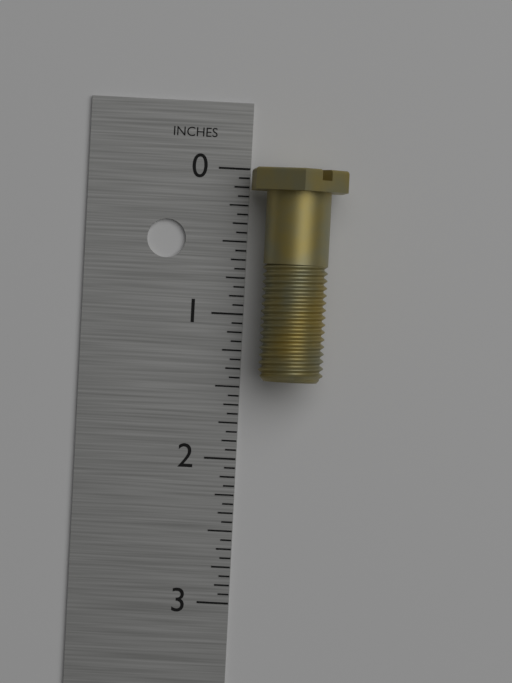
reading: 1.4375 in
